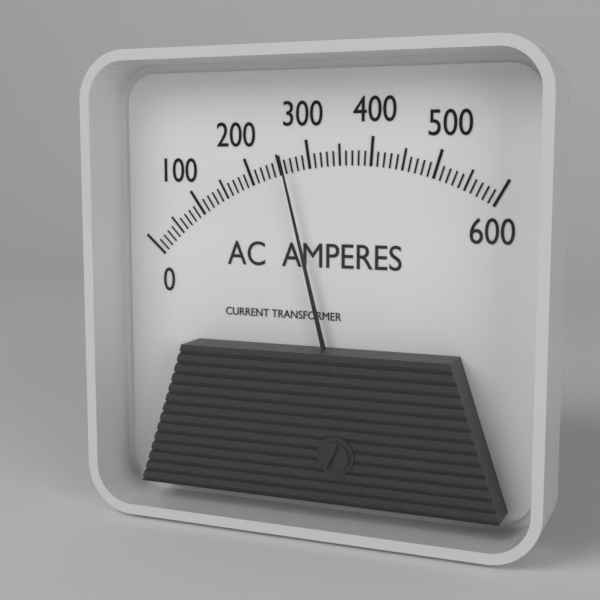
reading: 260 A
